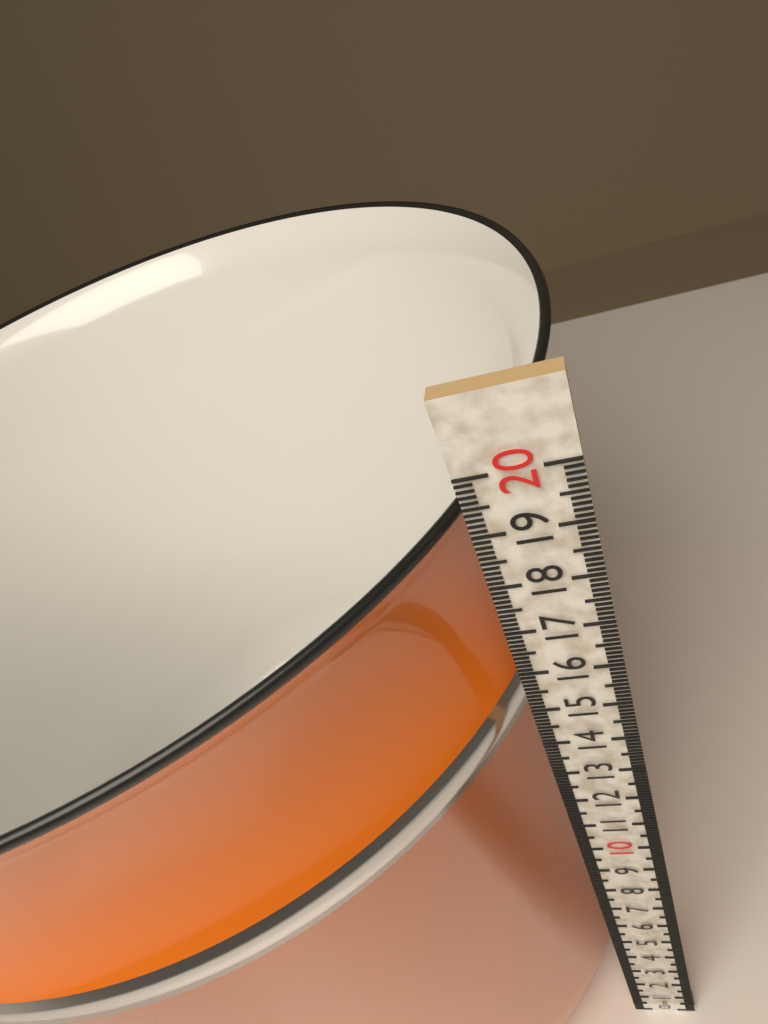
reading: 19.4 cm
